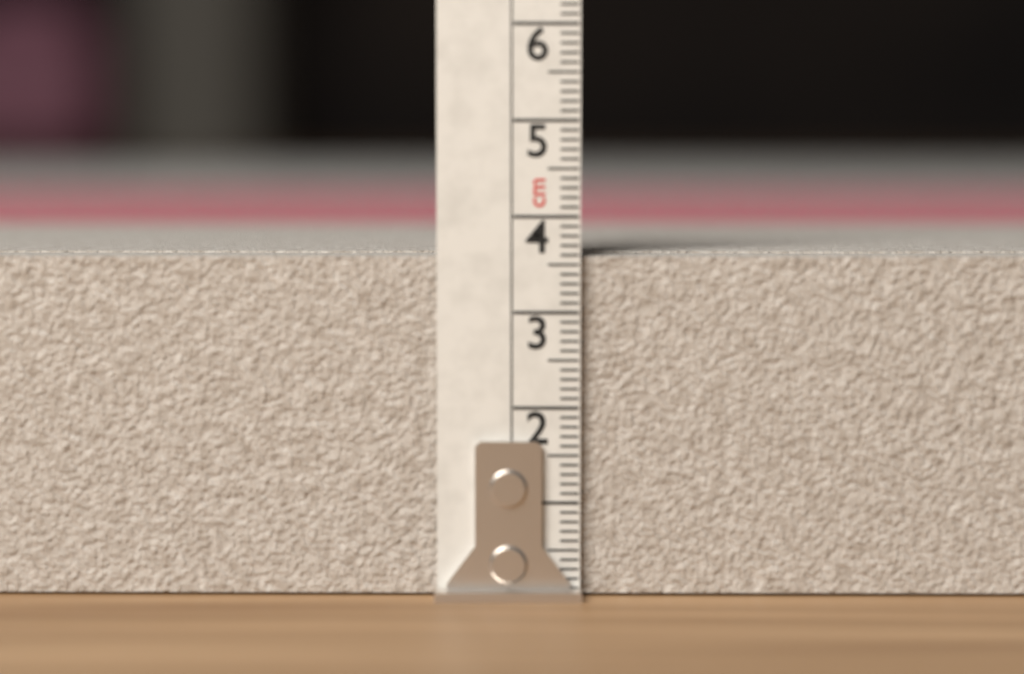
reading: 3.6 cm
